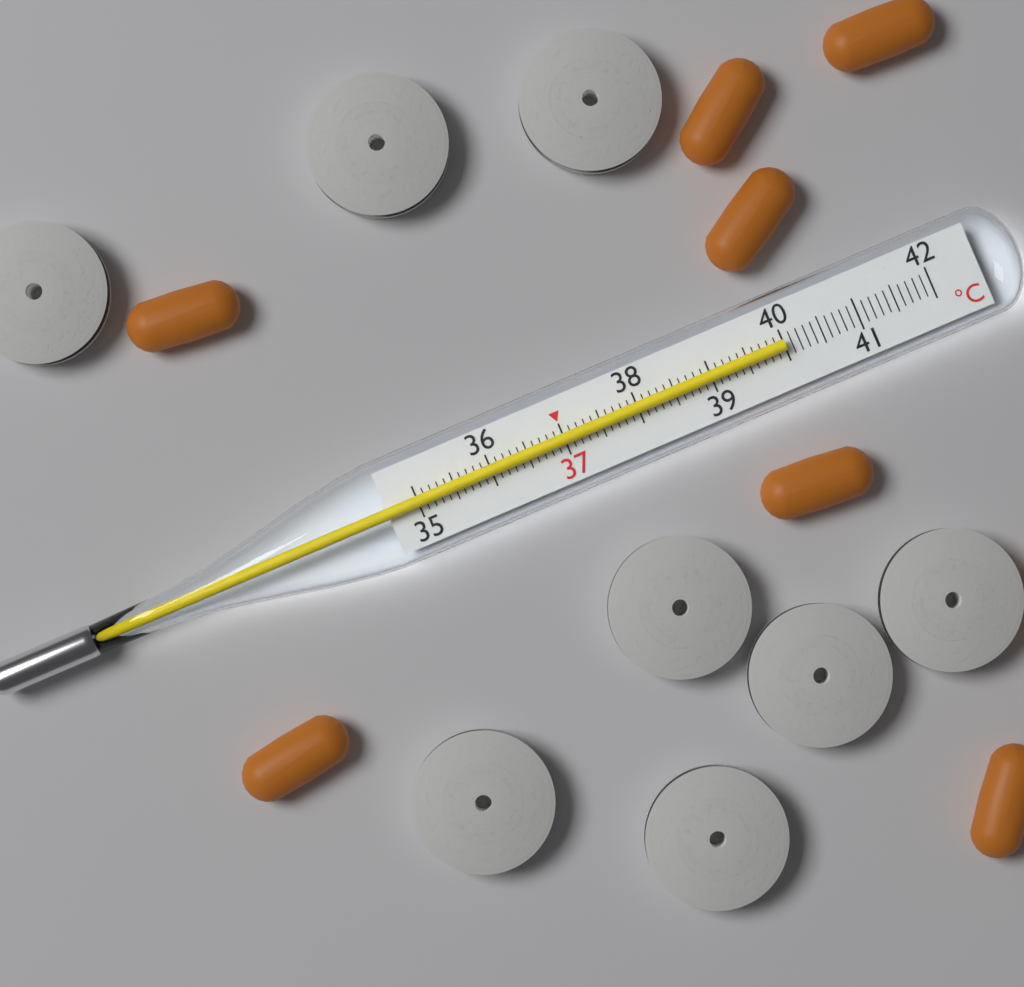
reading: 40.0 °C
